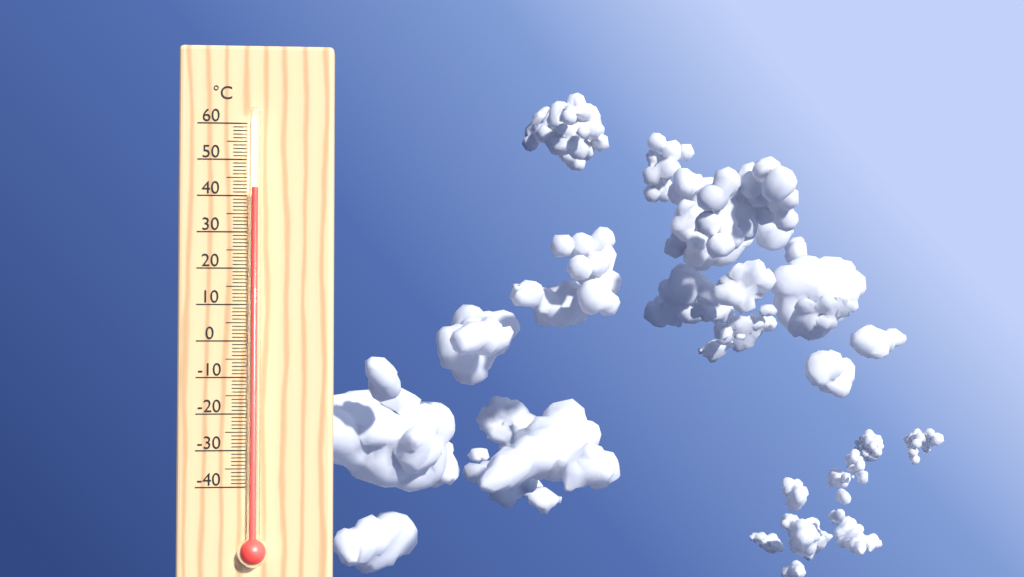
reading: 42 °C
